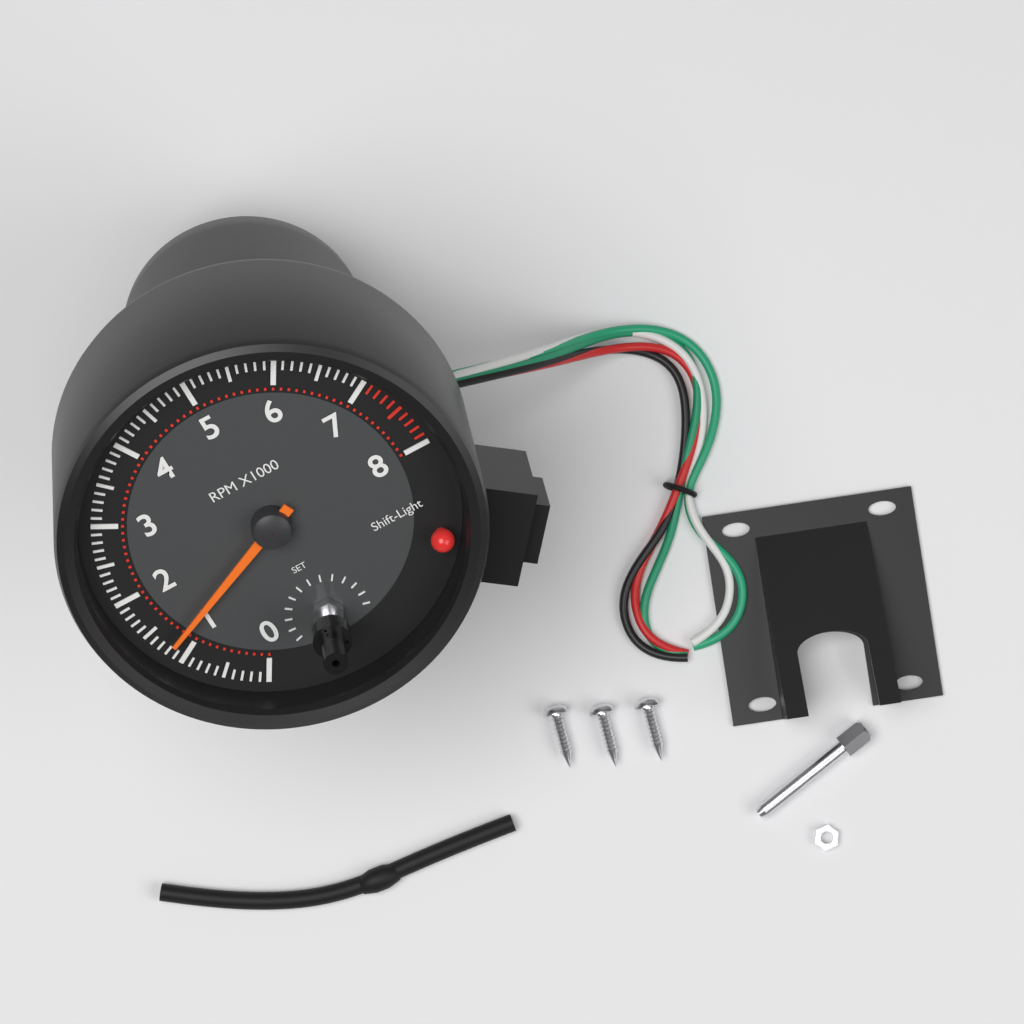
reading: 1200 RPM
